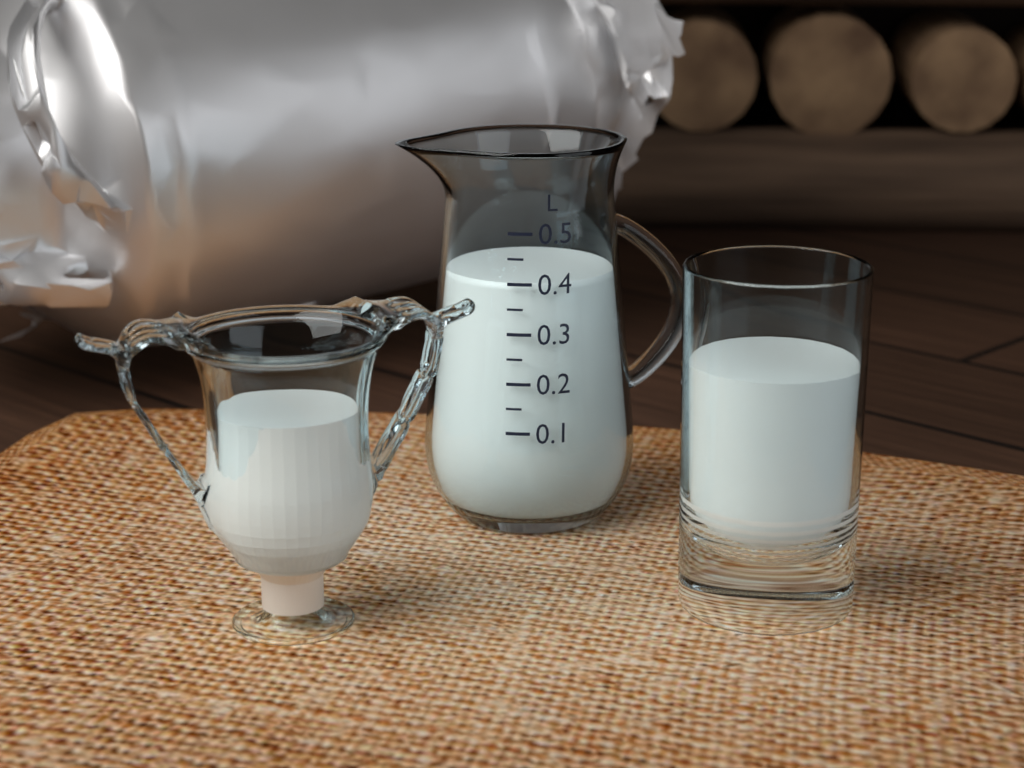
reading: 0.40 L
